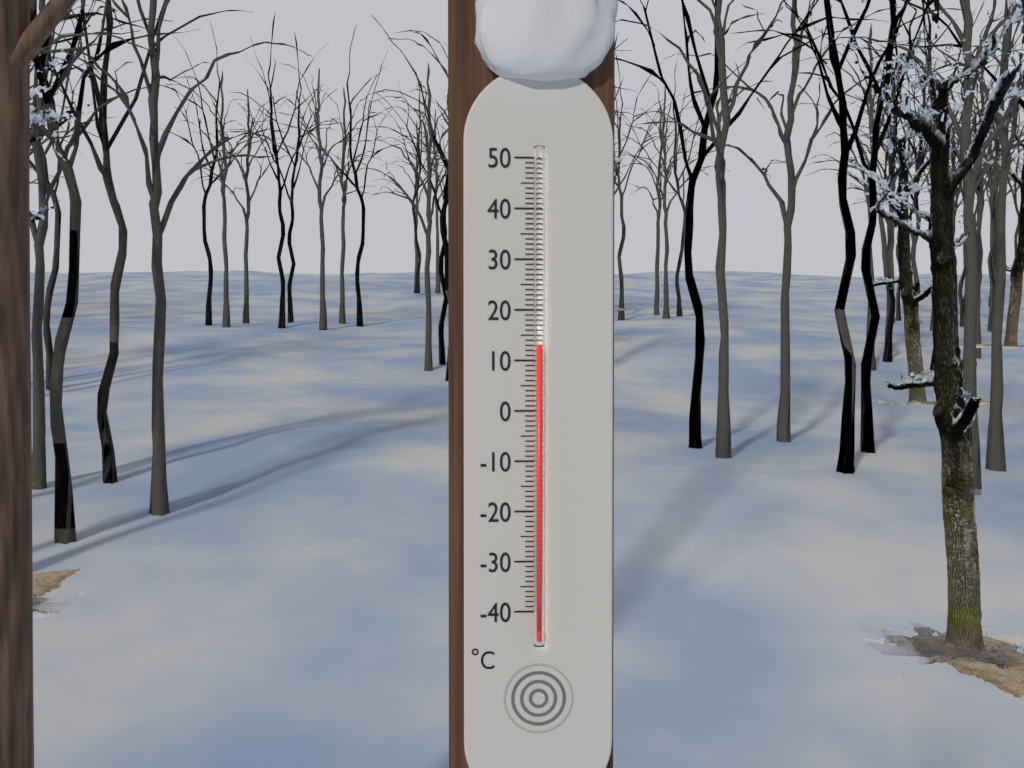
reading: 13 °C
